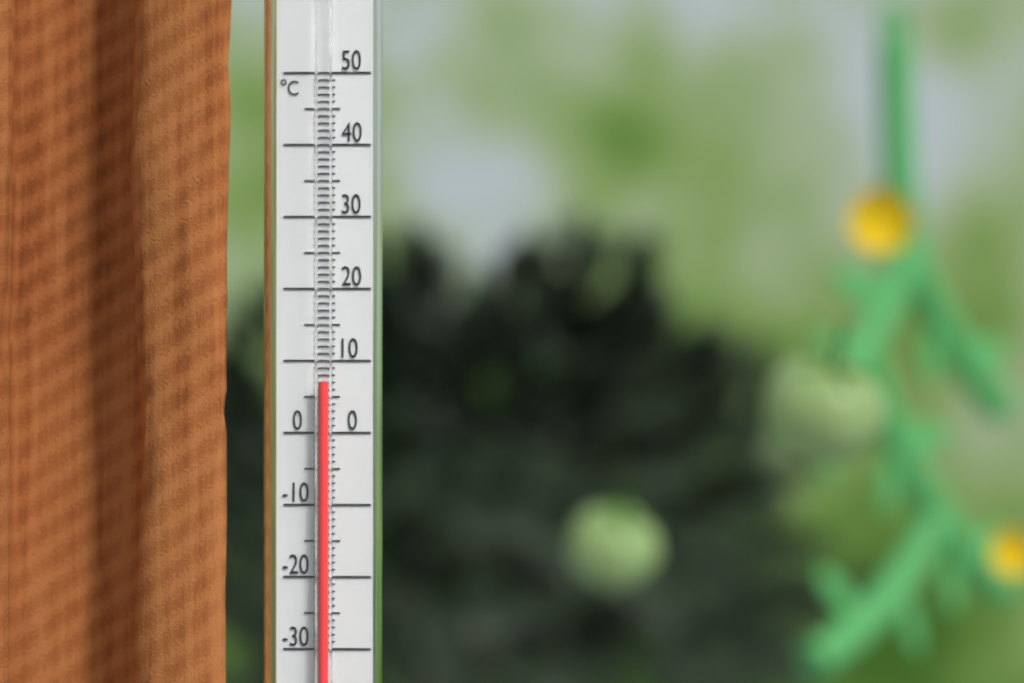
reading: 7 °C
